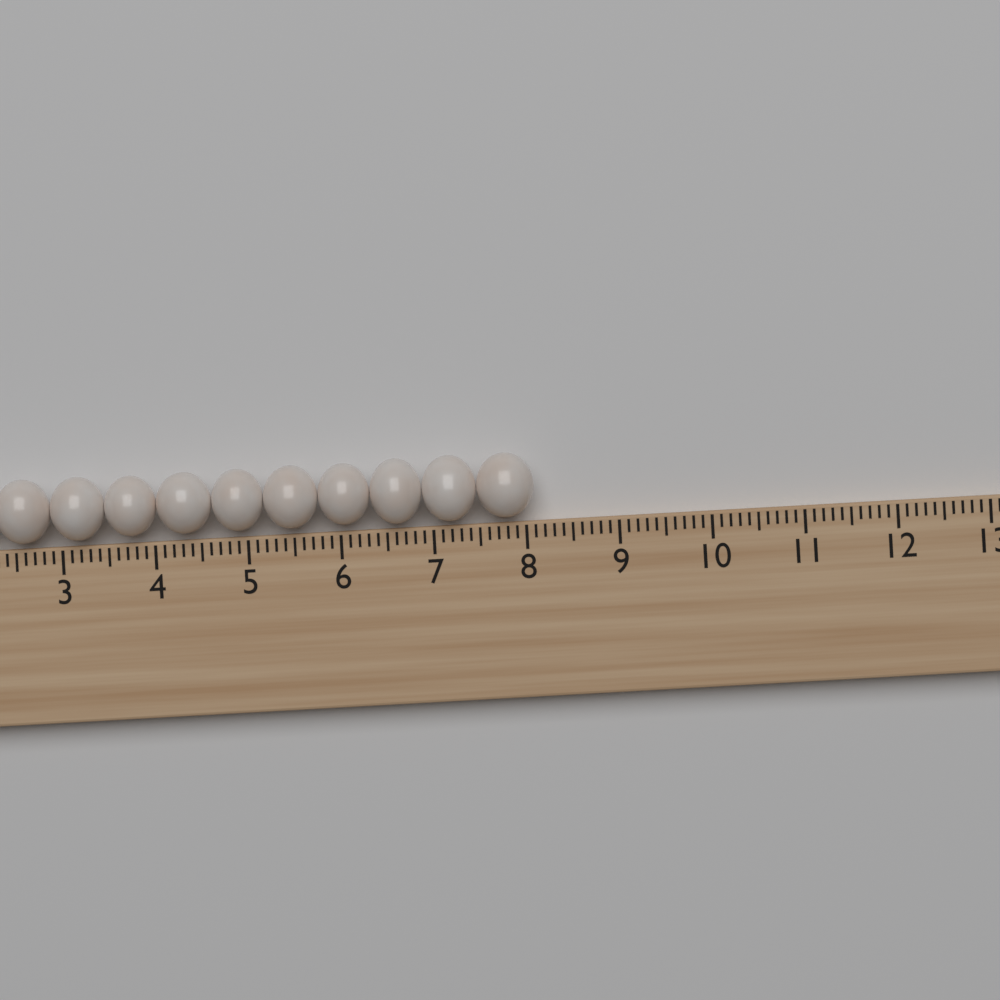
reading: 8.1 (no unit)
